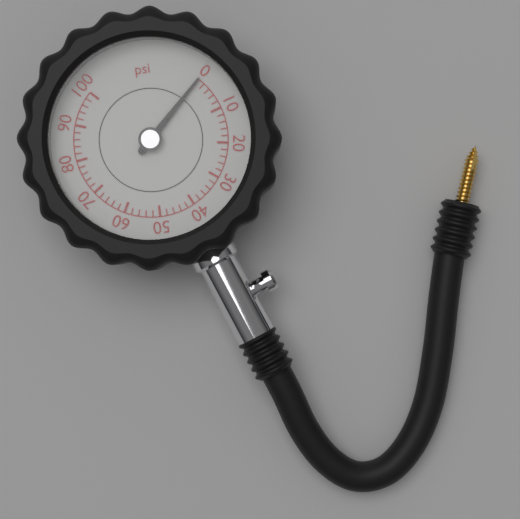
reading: 0 psi
